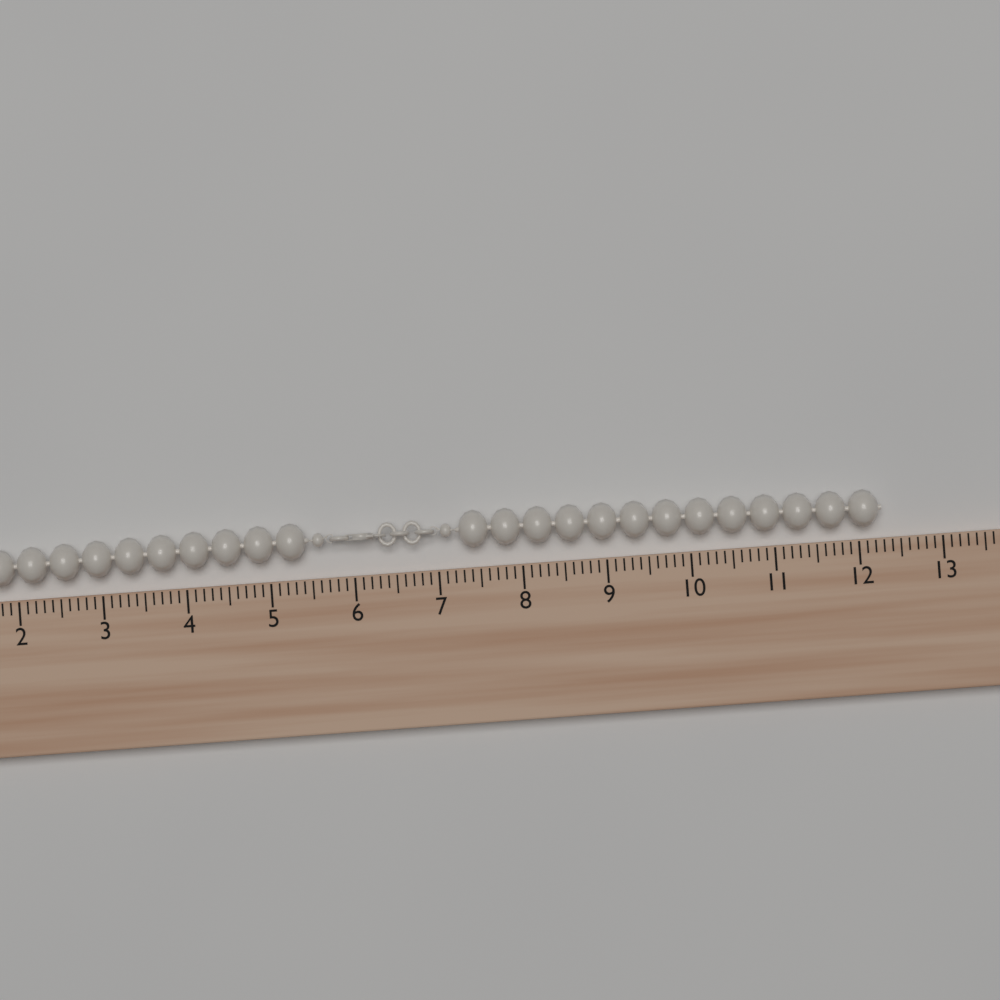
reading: 12.3 (no unit)
